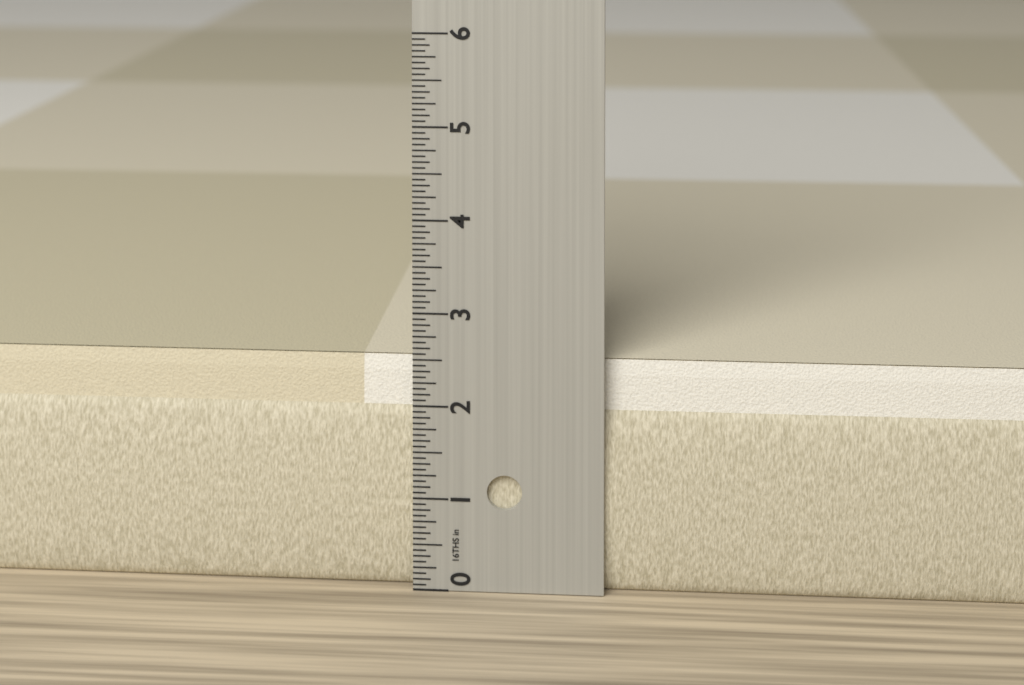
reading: 2.5000 in
